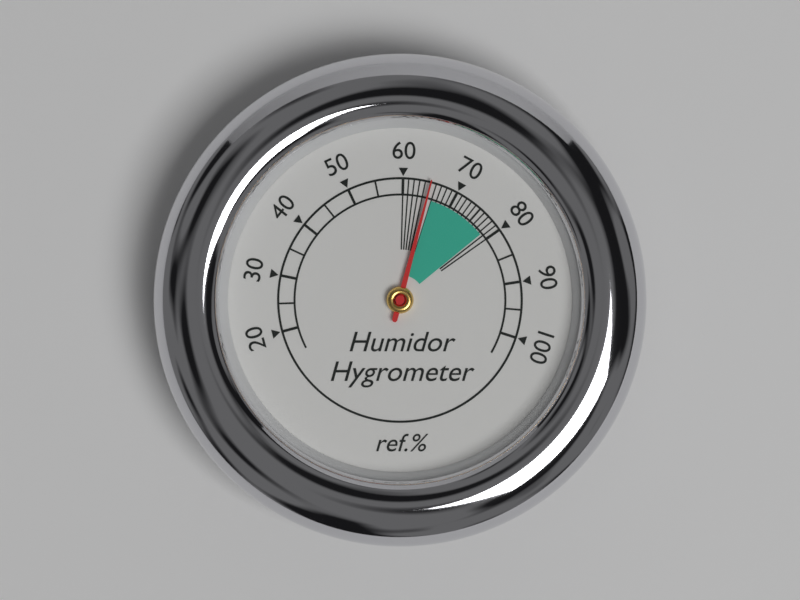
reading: 65 %
